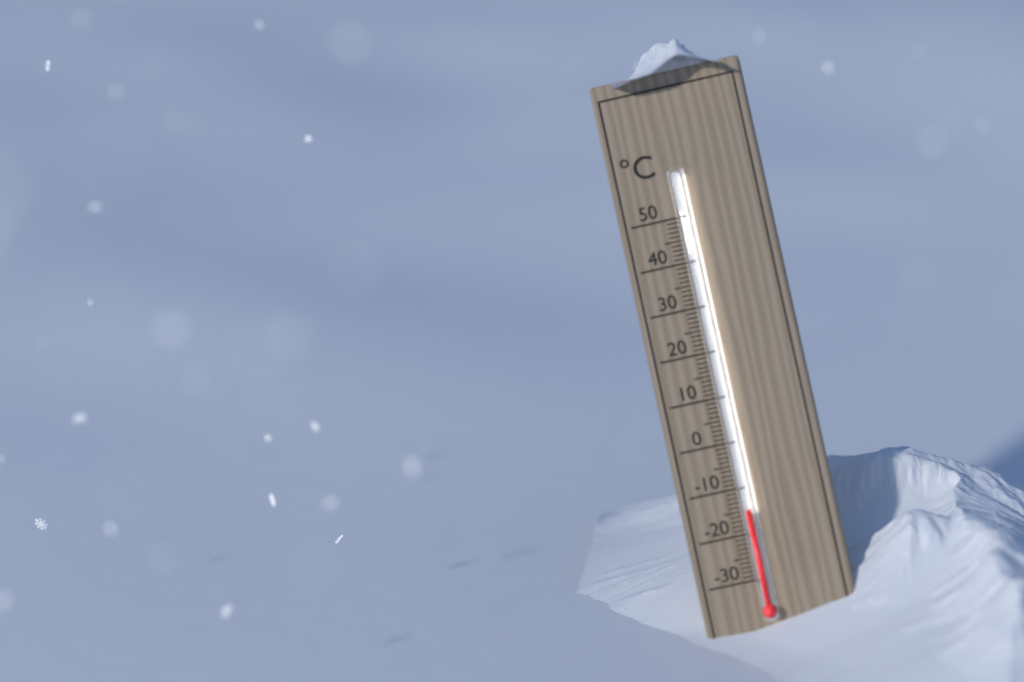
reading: -15 °C
